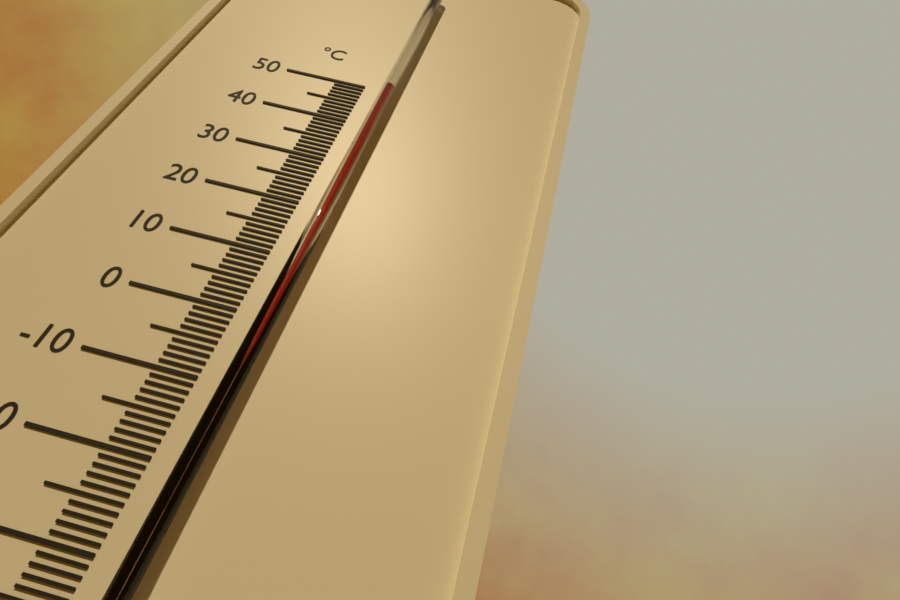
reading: 49 °C
